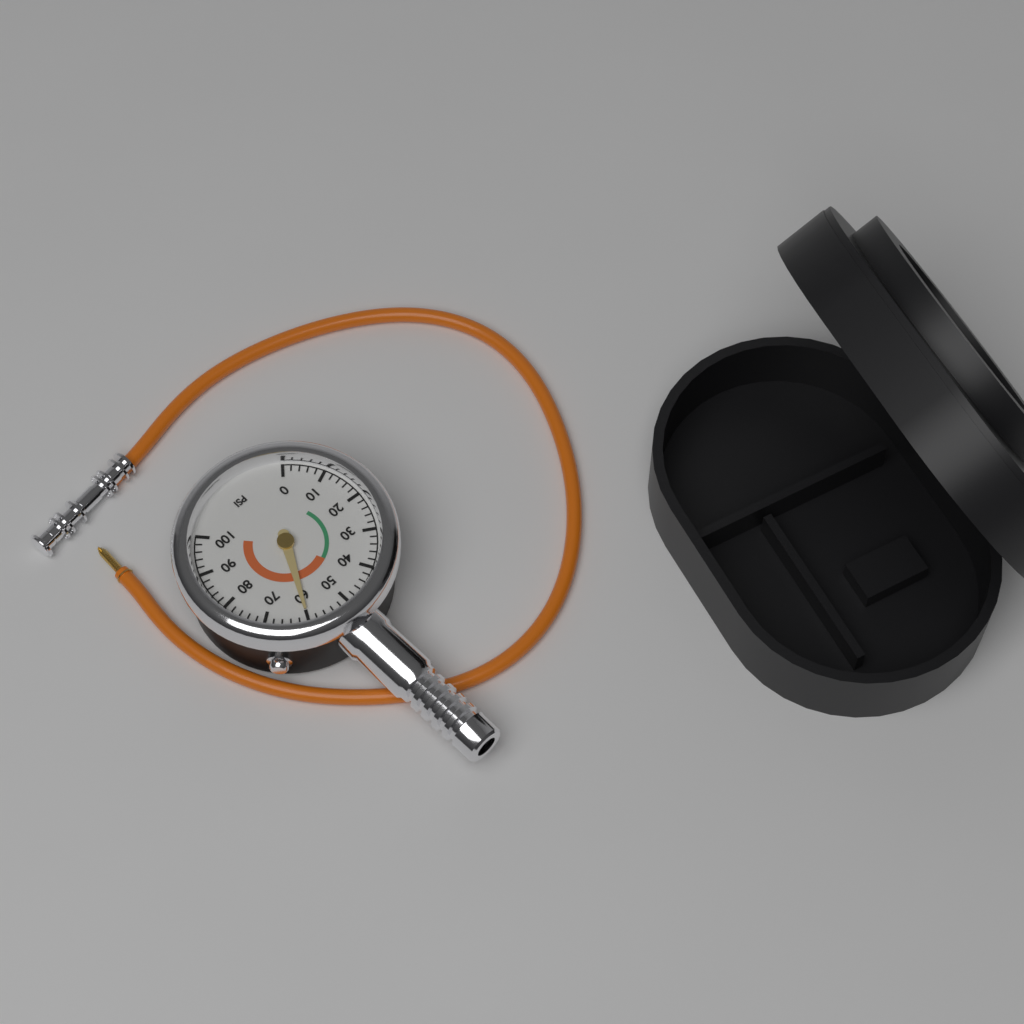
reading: 60 psi
